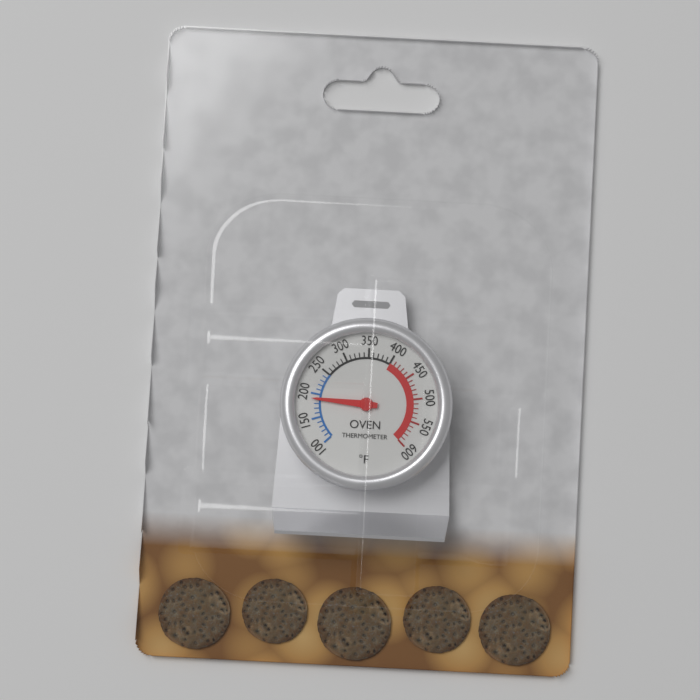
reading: 190 °F
